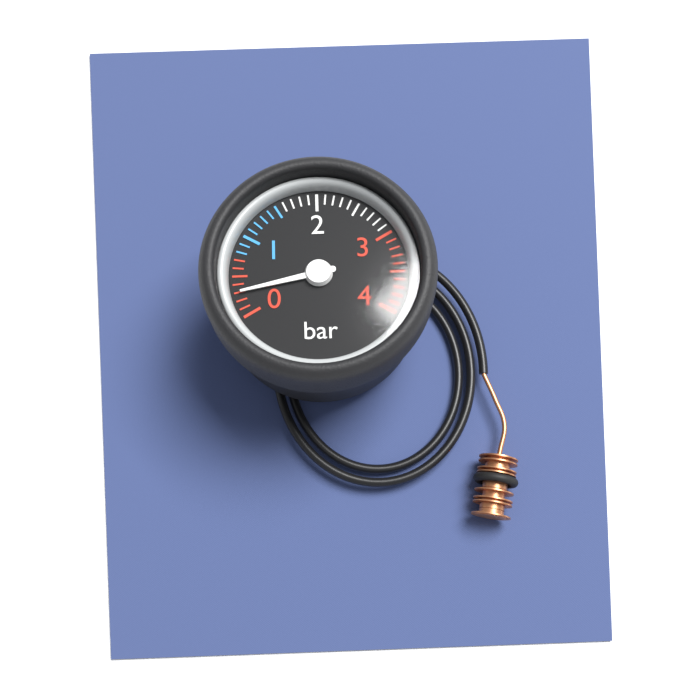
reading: 0.3 bar
